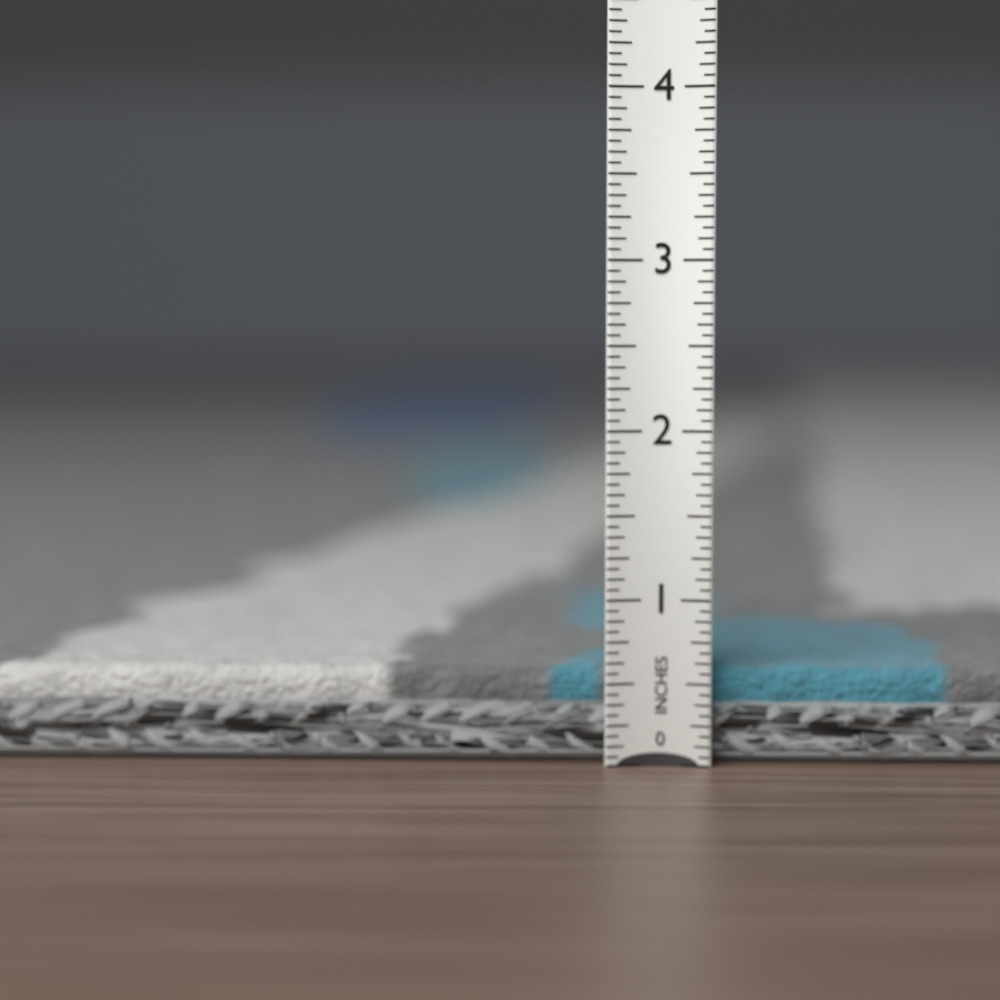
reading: 0.6250 in
